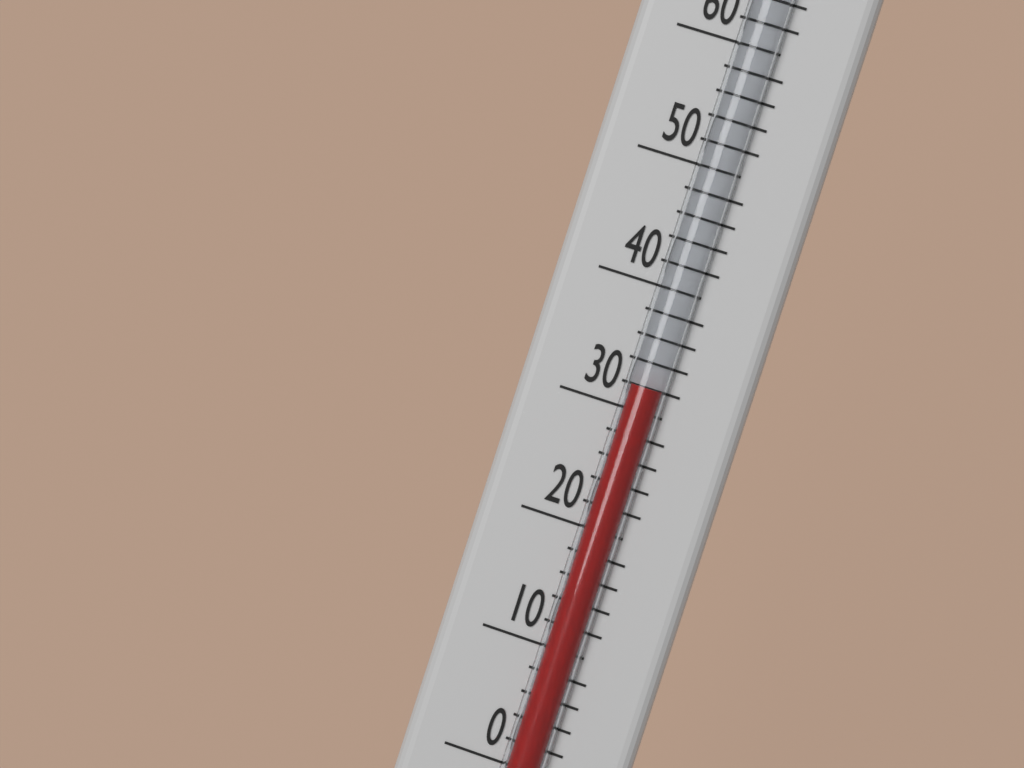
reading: 32 °F
